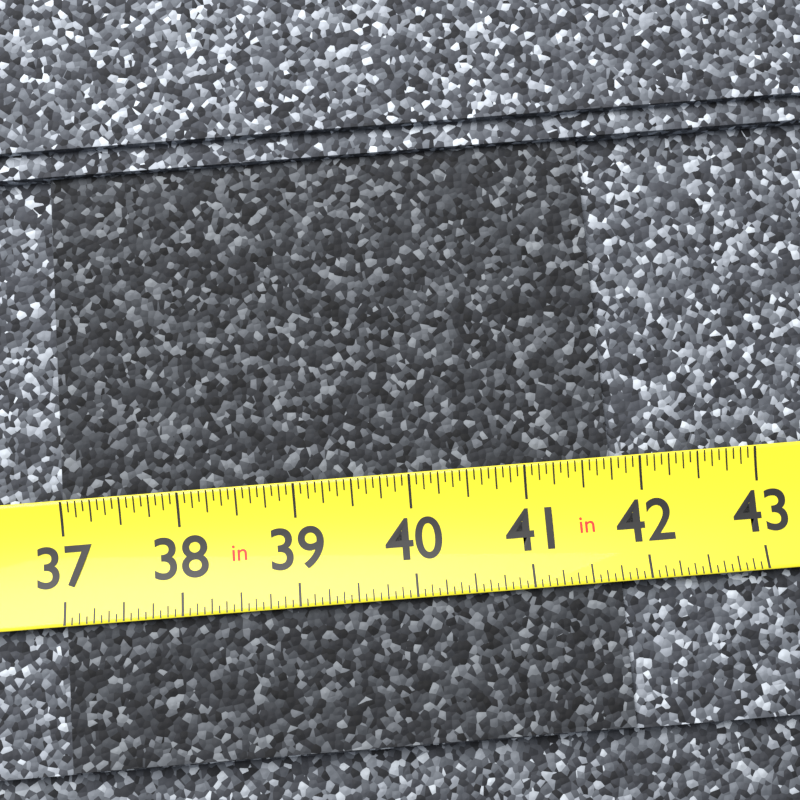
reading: 41.7500 in
